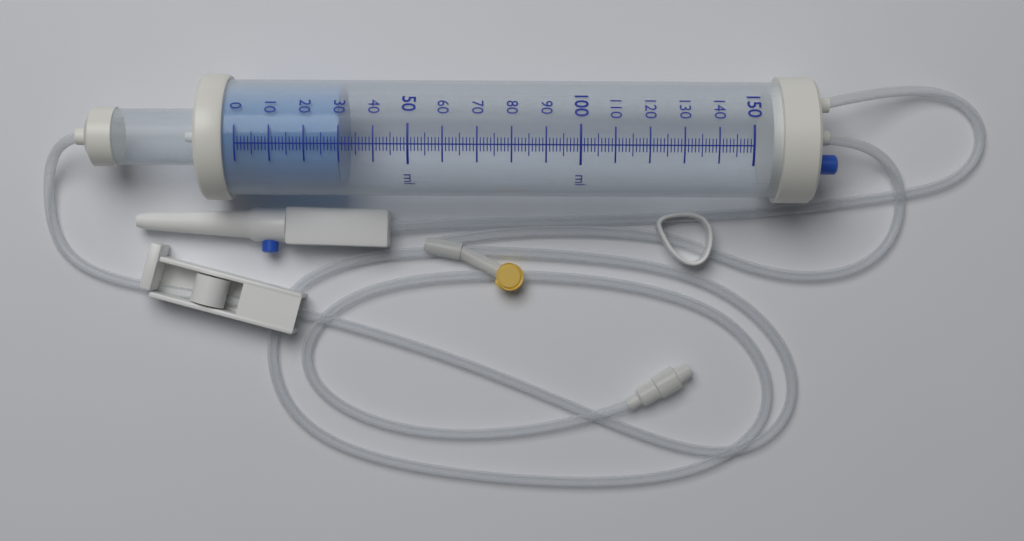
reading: 30 ml
